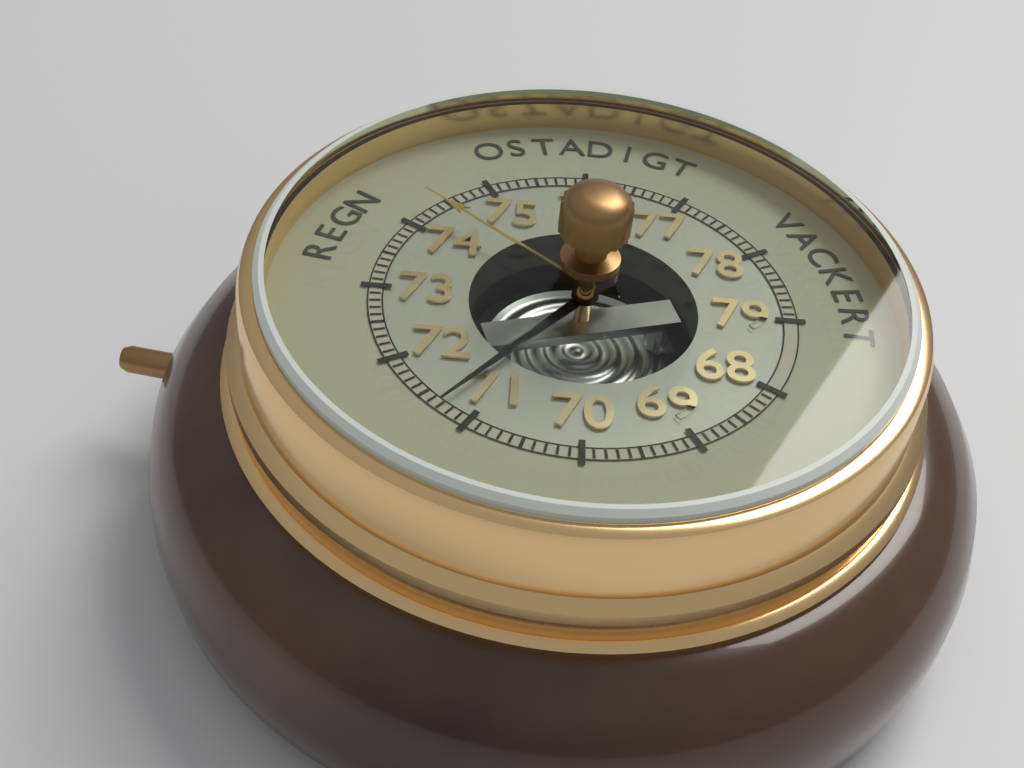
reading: 71.3 (no unit)
